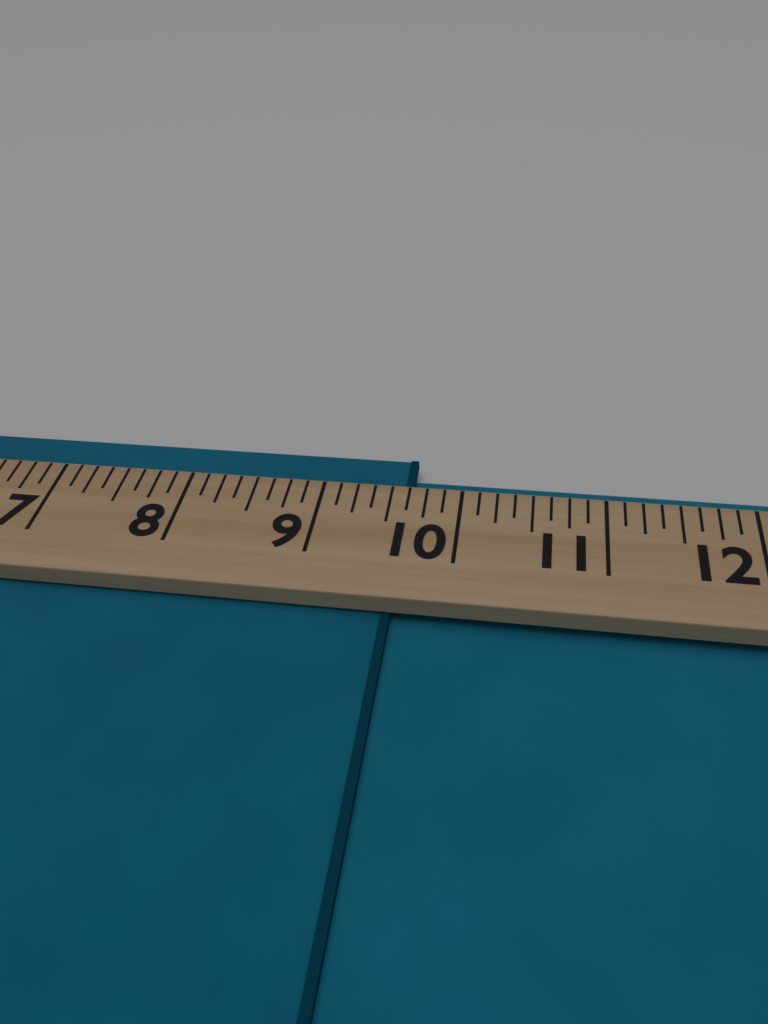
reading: 9.625 (no unit)
